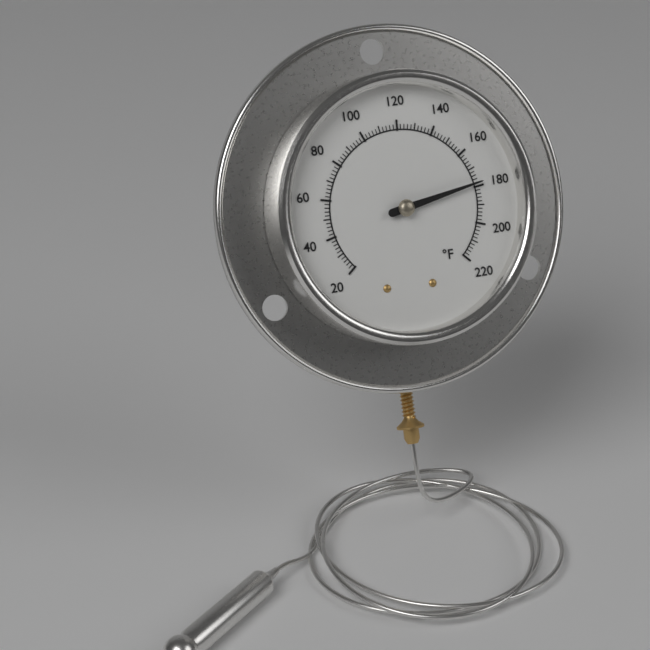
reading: 178 °F
